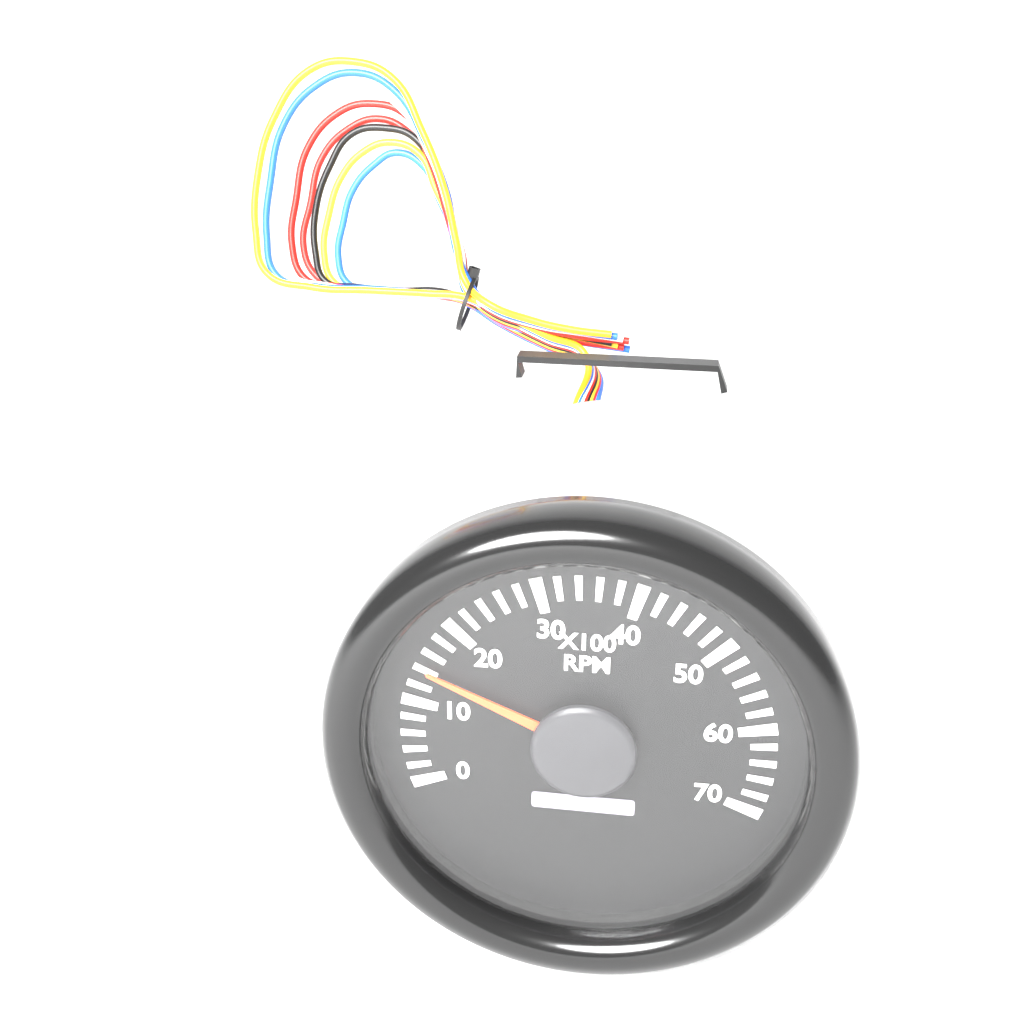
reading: 14 x100 RPM
